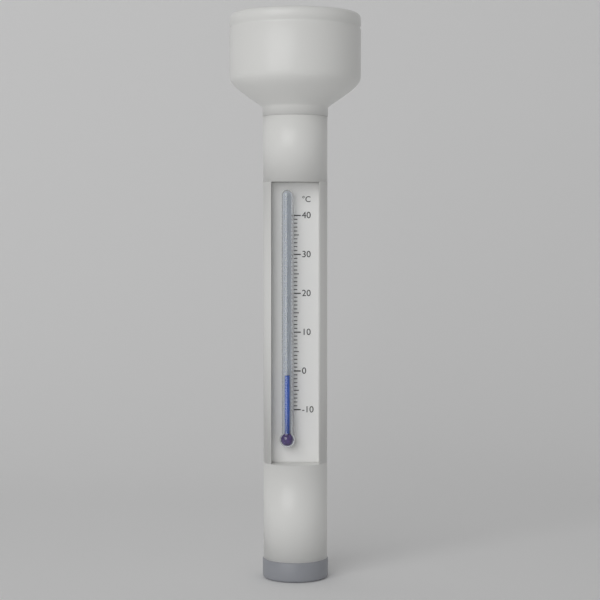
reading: -1 °C
